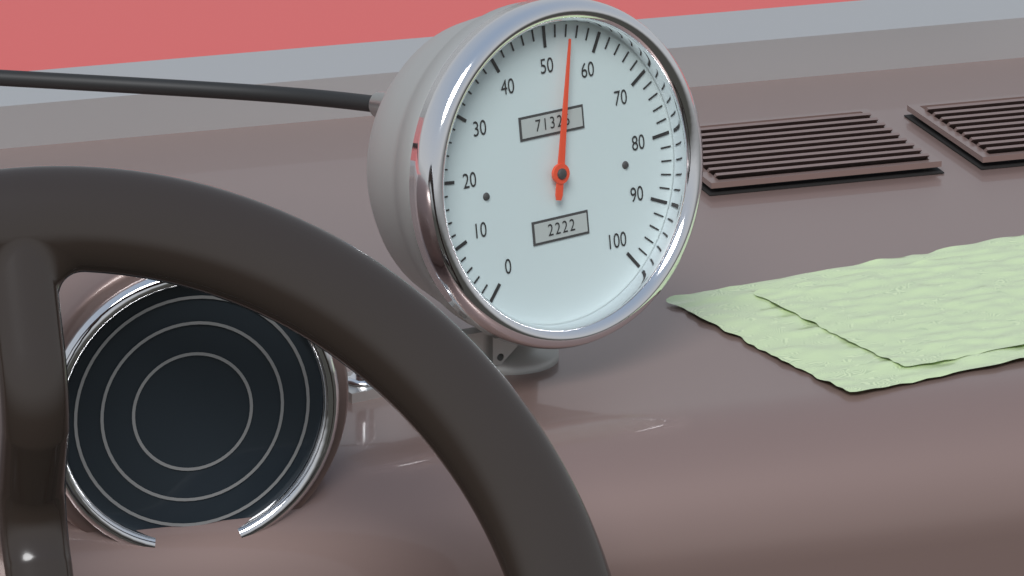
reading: 54 (no unit)
